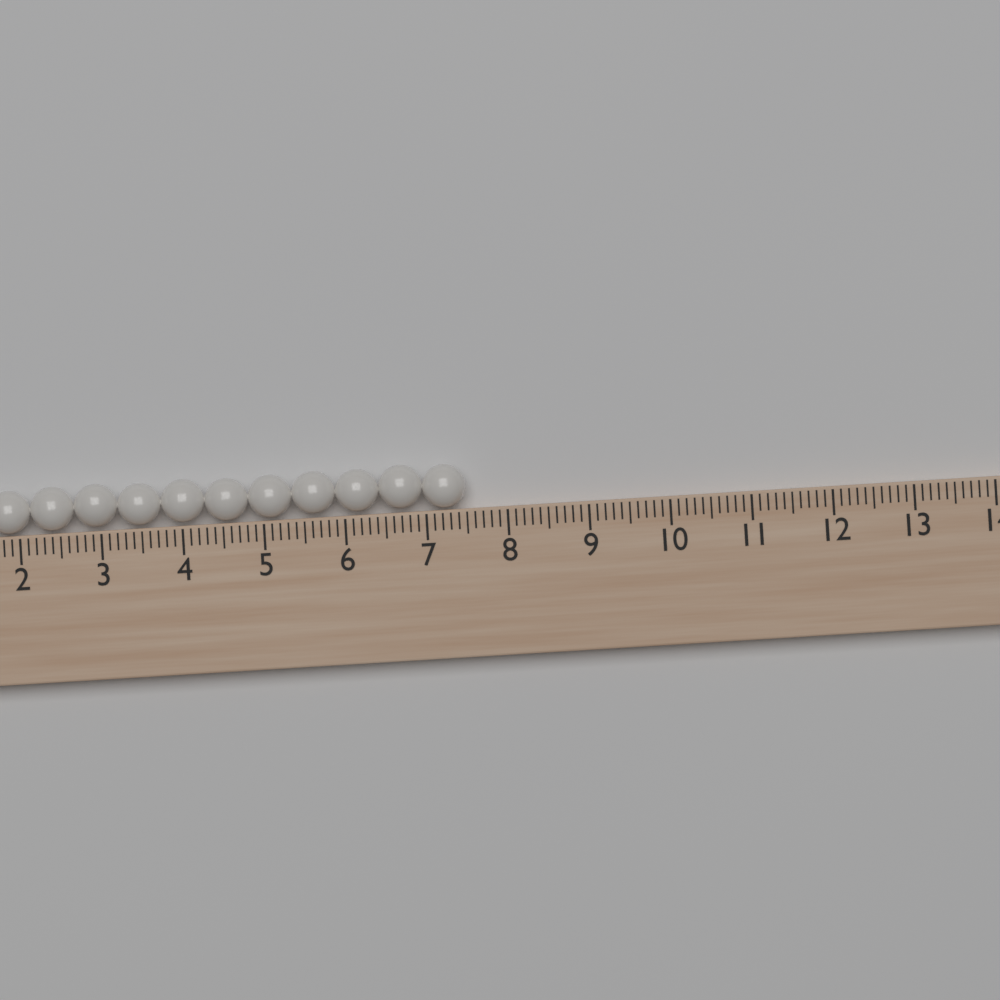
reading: 7.5 (no unit)
